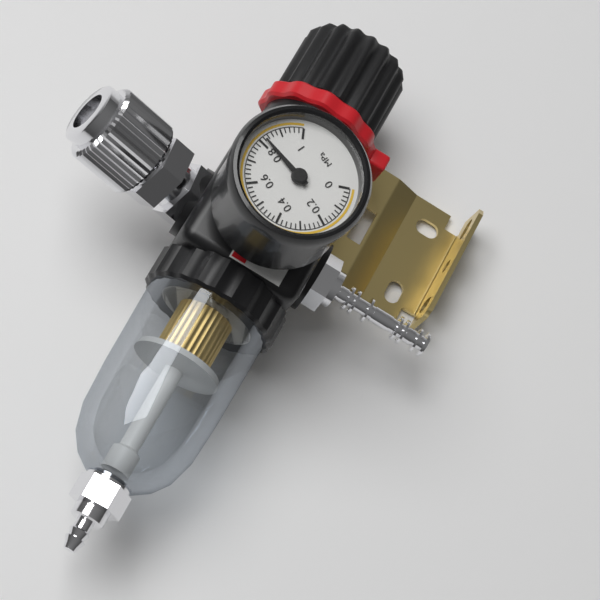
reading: 0.82 MPa
